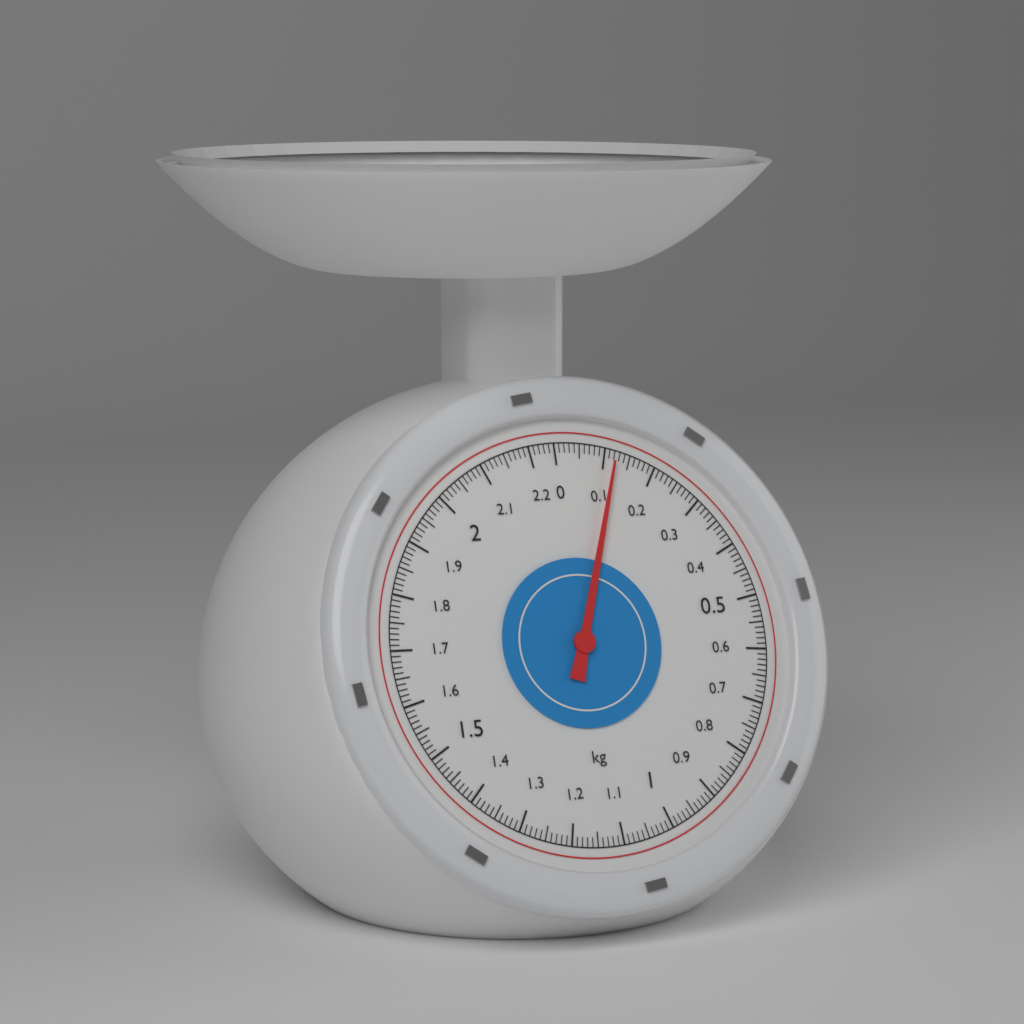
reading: 0.12 kg
